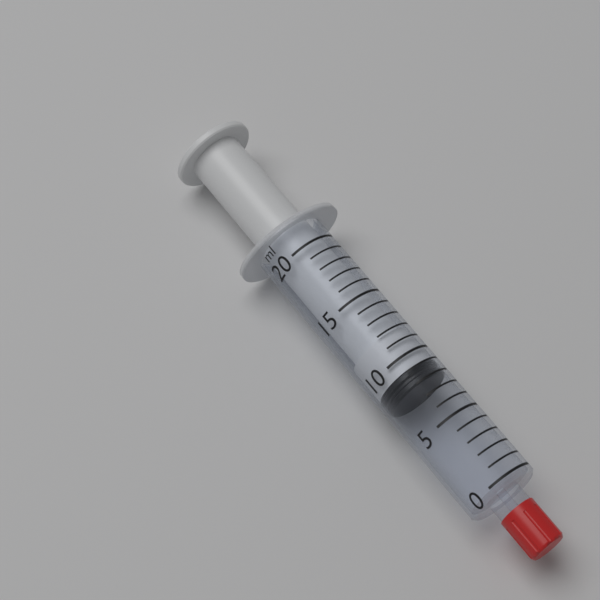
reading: 8 ml
